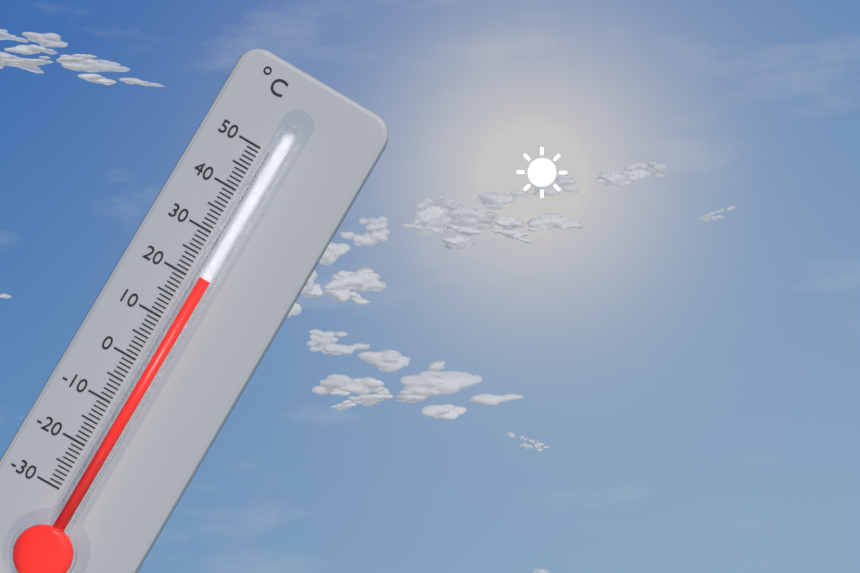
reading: 21 °C
